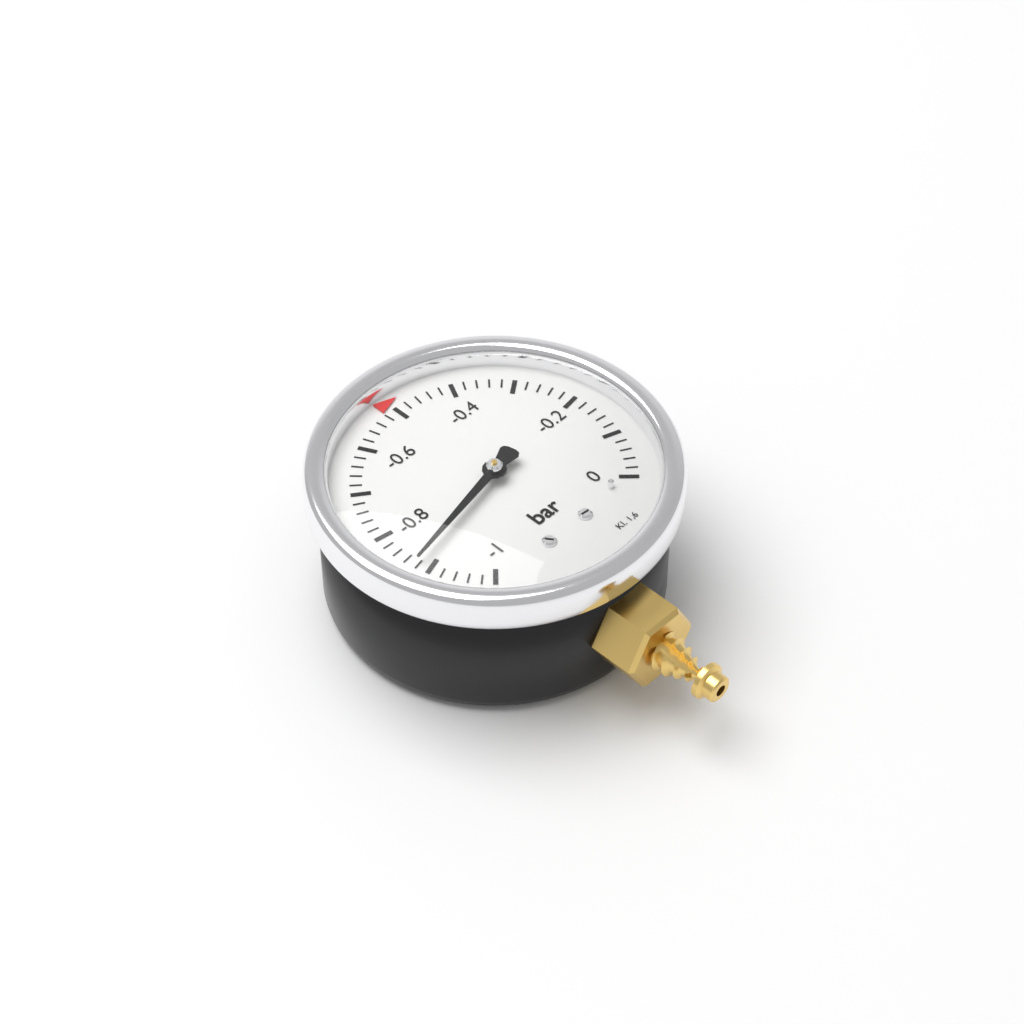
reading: -0.88 bar
